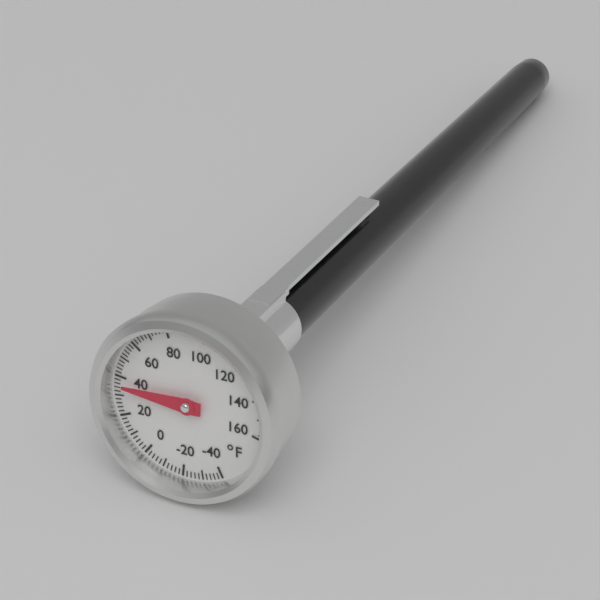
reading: 36 °F
